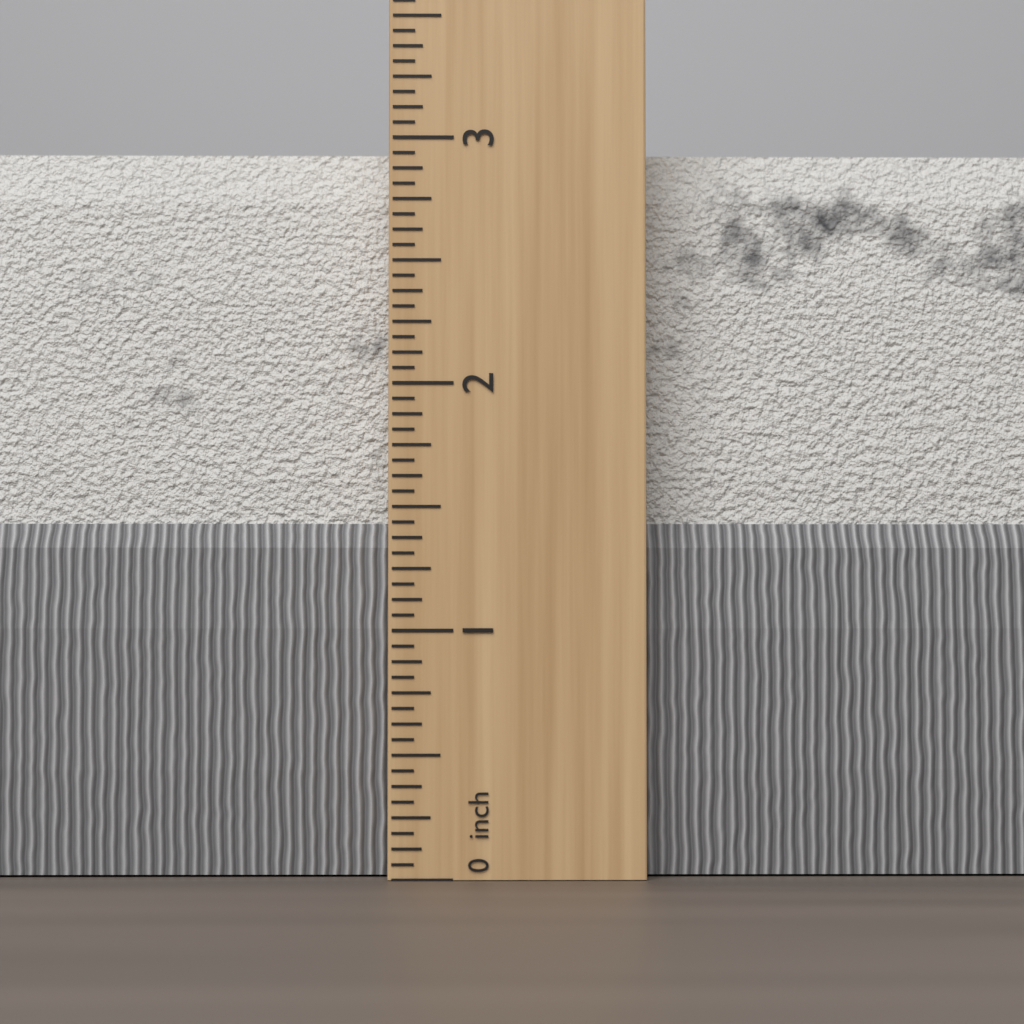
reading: 3.0000 inch
